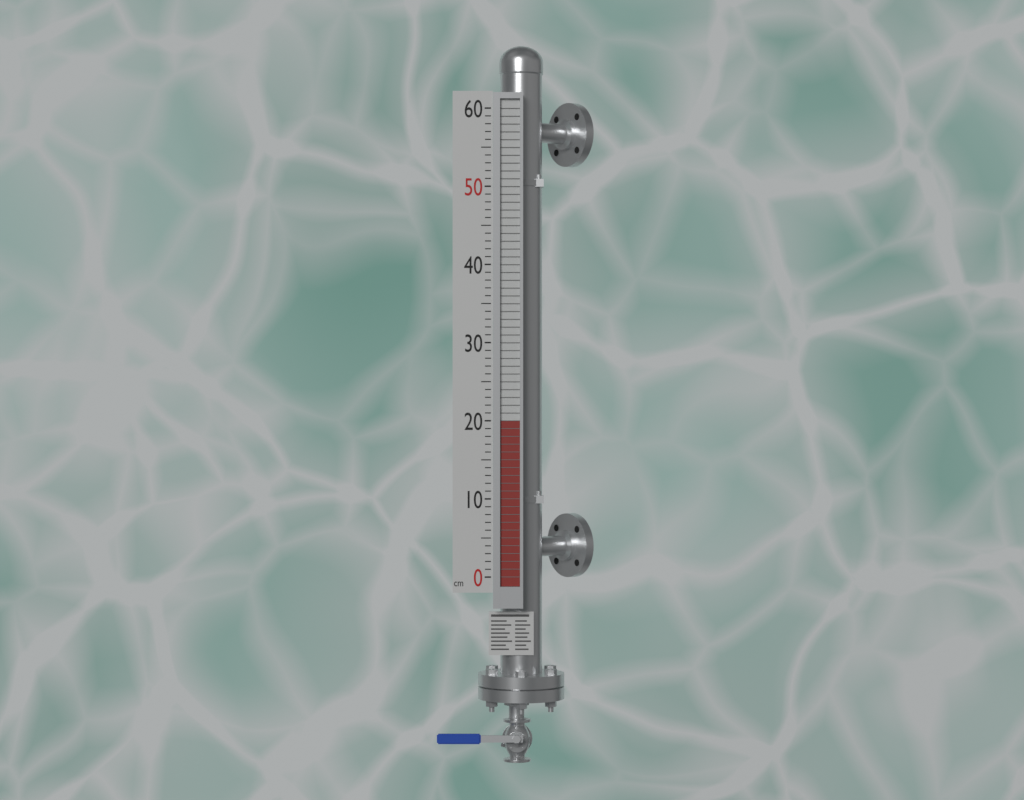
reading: 20 cm
